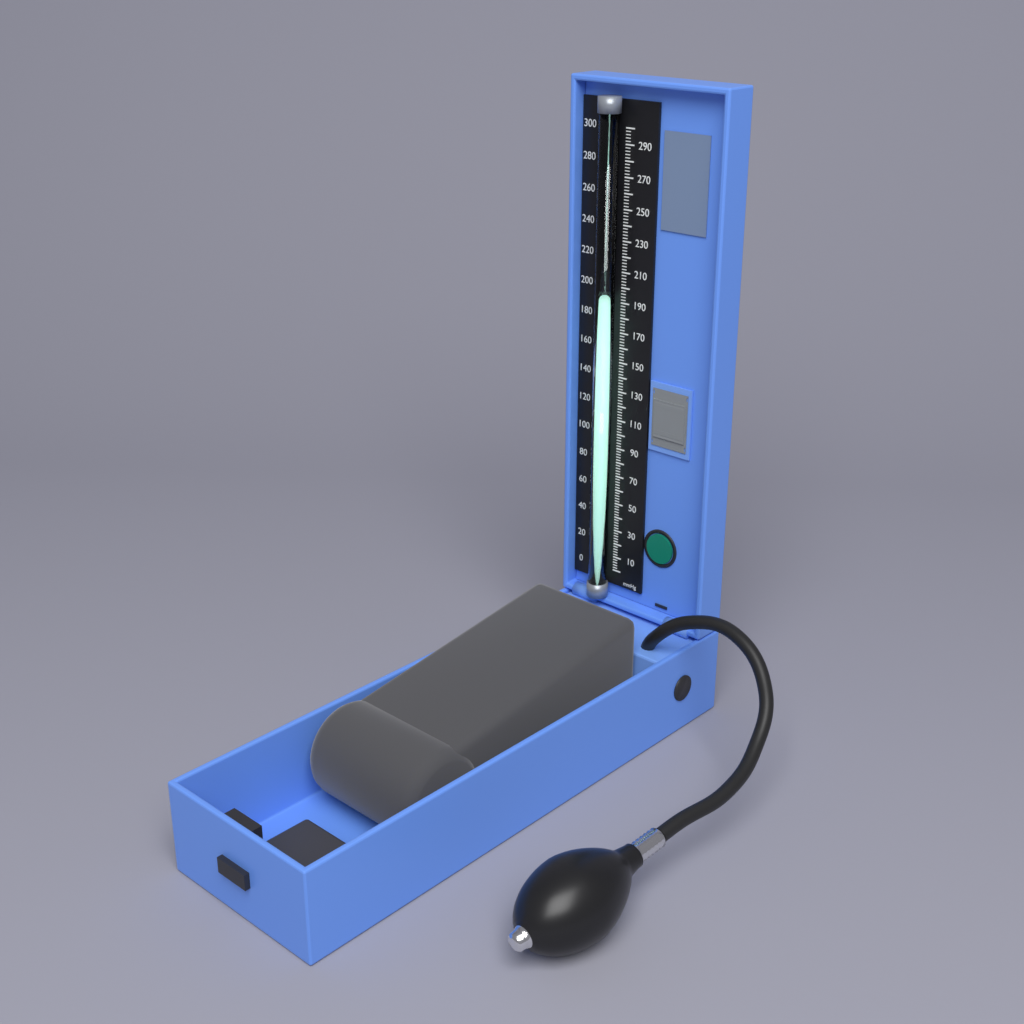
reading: 190 mmHg
